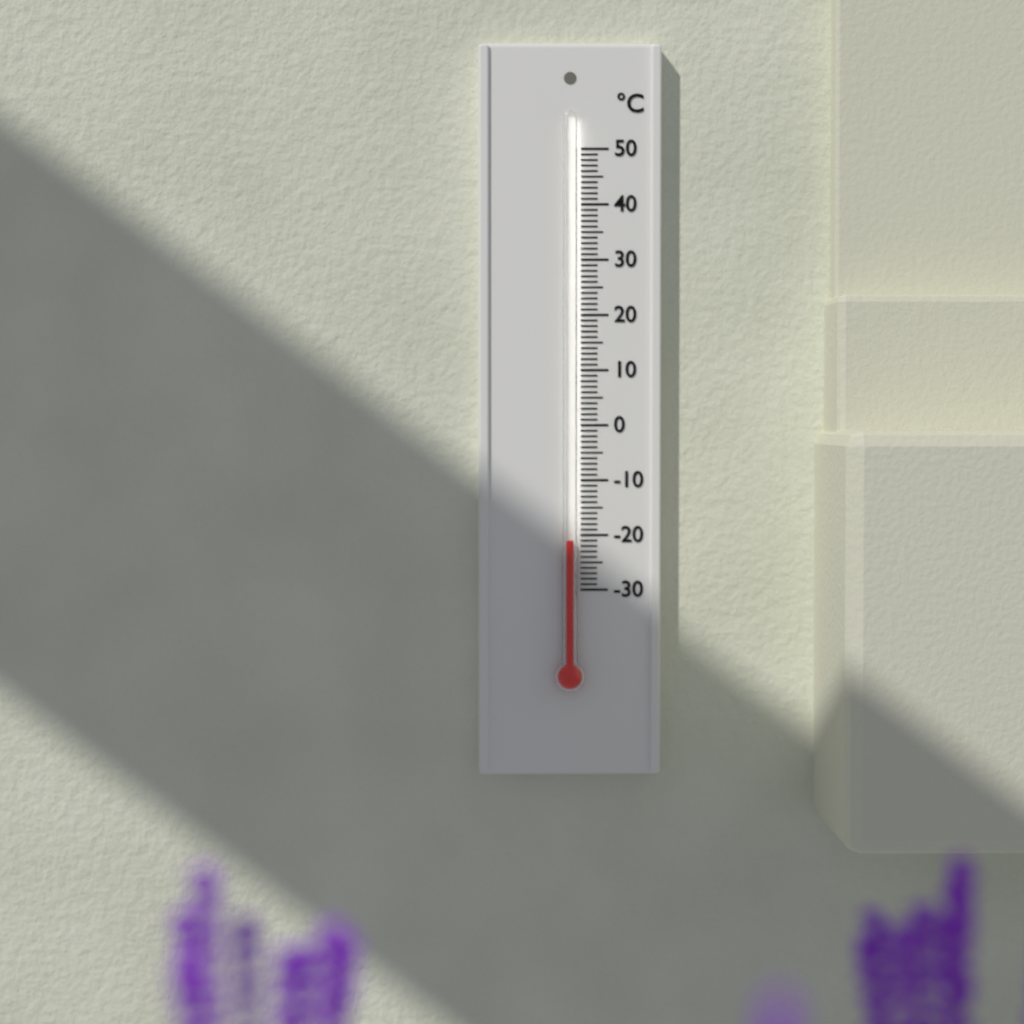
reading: -21 °C
